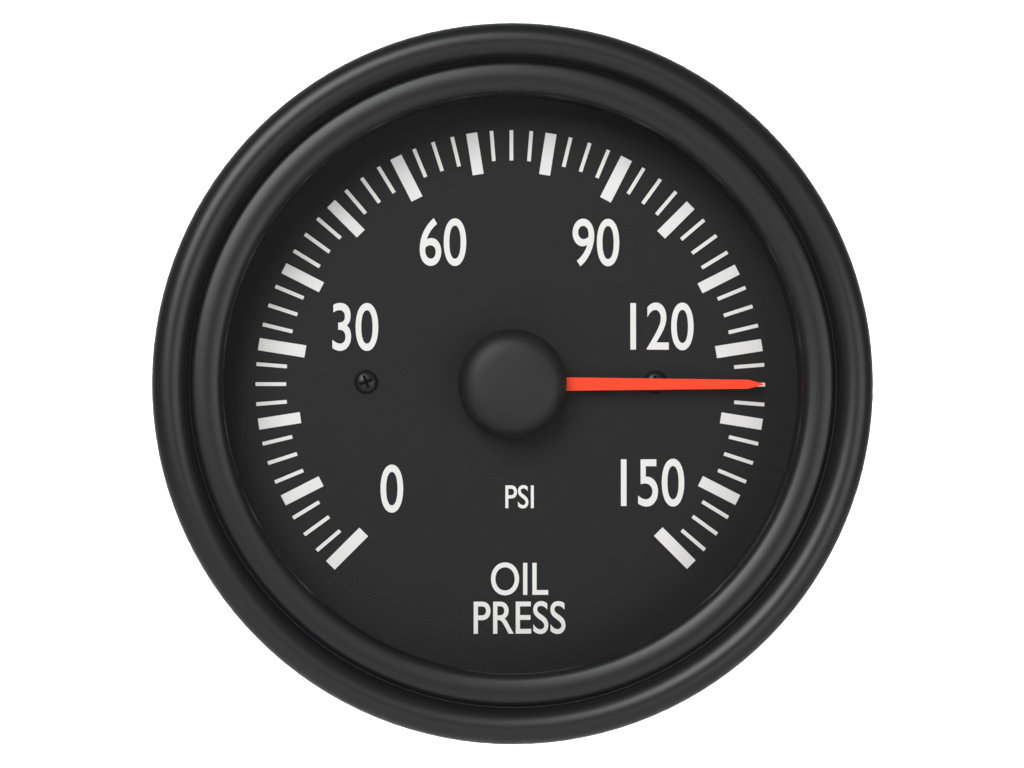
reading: 125.0 psi
